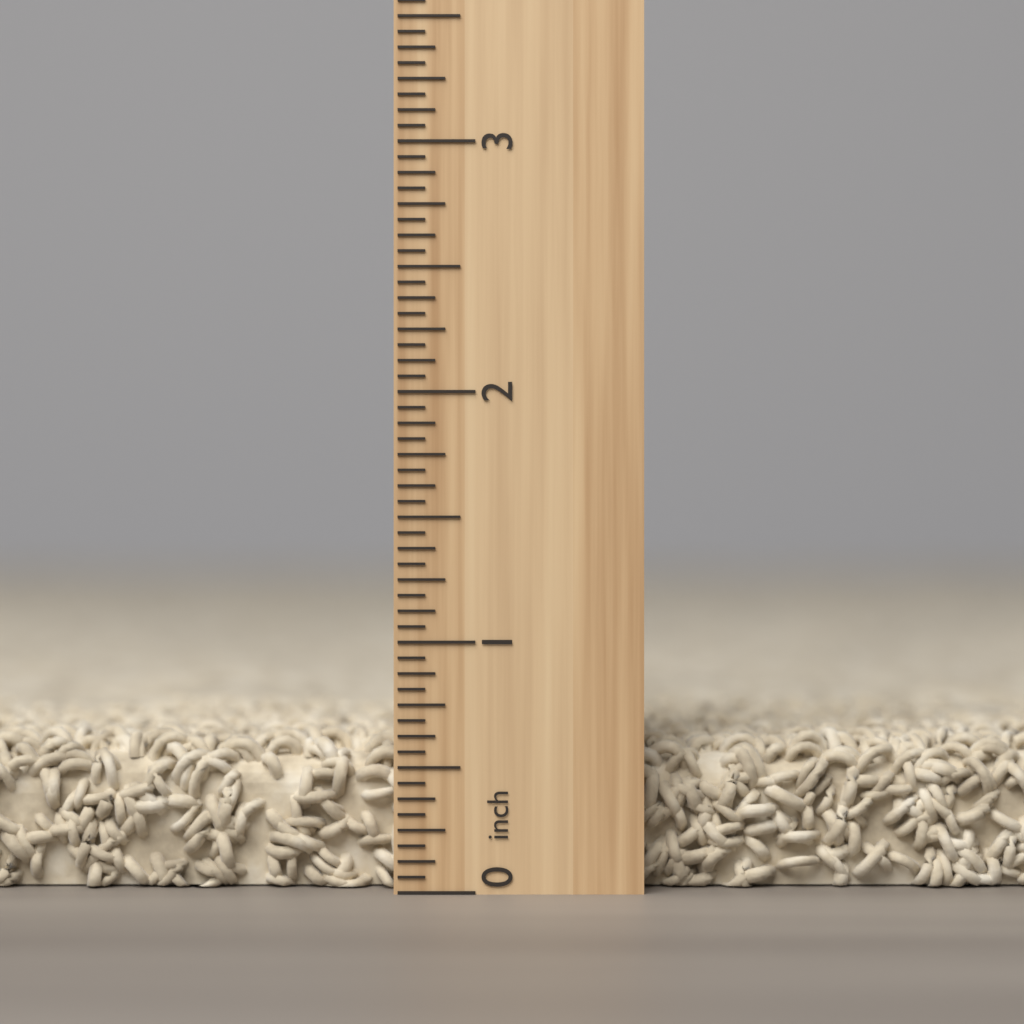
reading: 0.6500 inch
